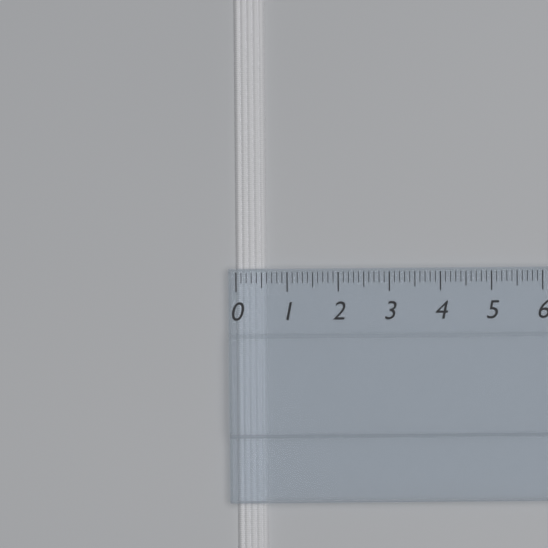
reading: 0.6 (no unit)
